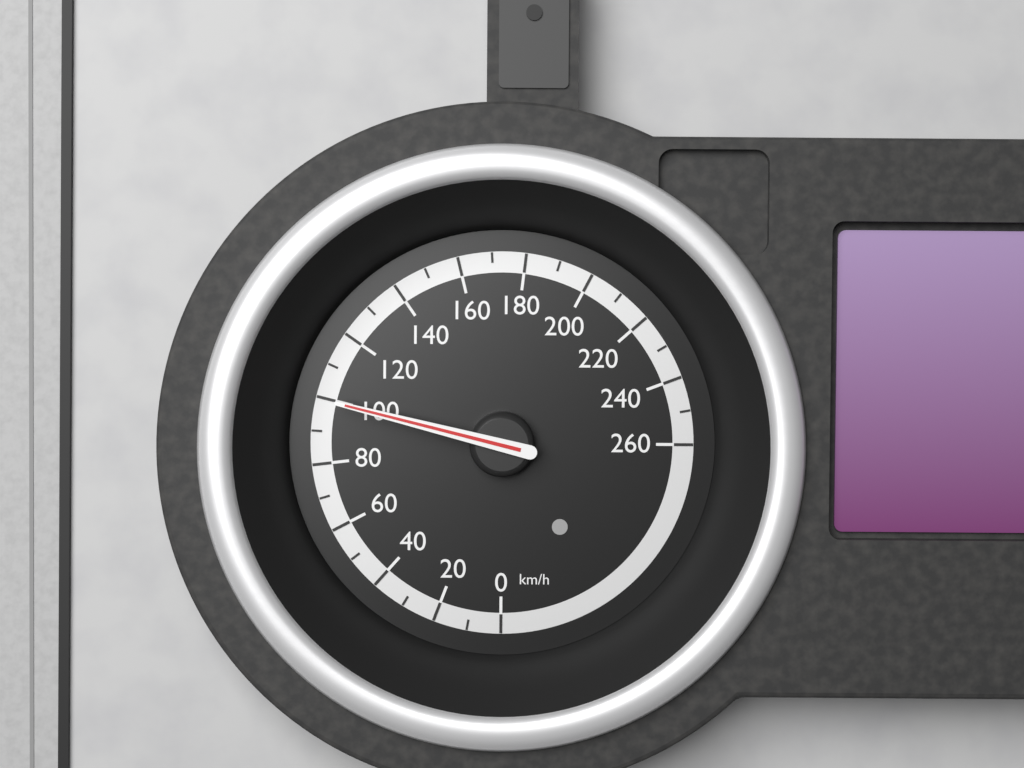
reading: 100 km/h
